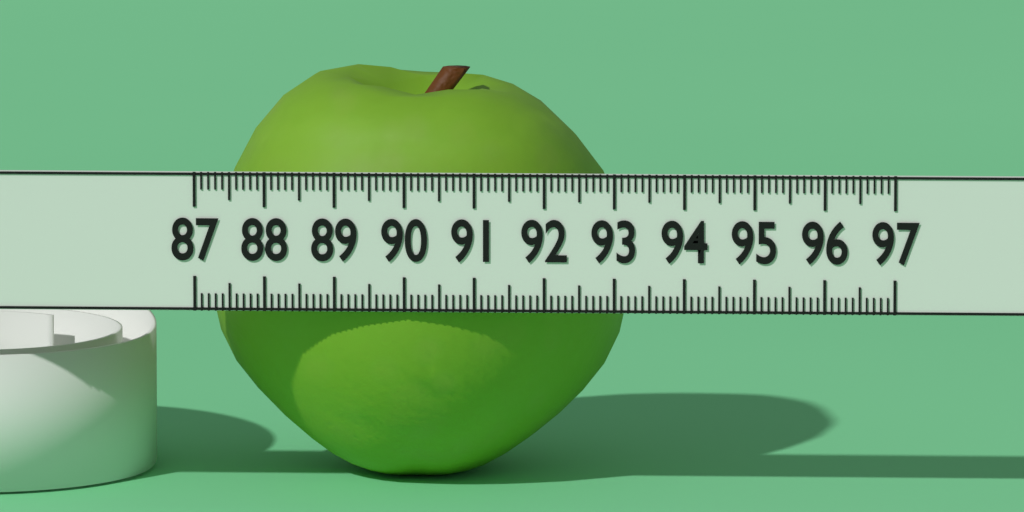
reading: 93.1 (no unit)
